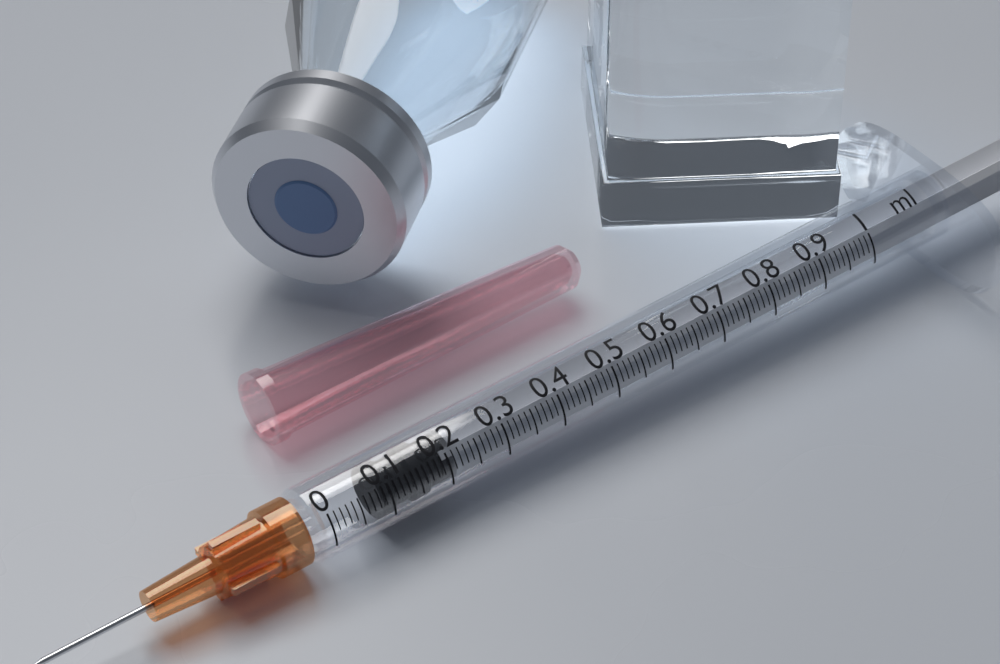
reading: 0.09 ml
